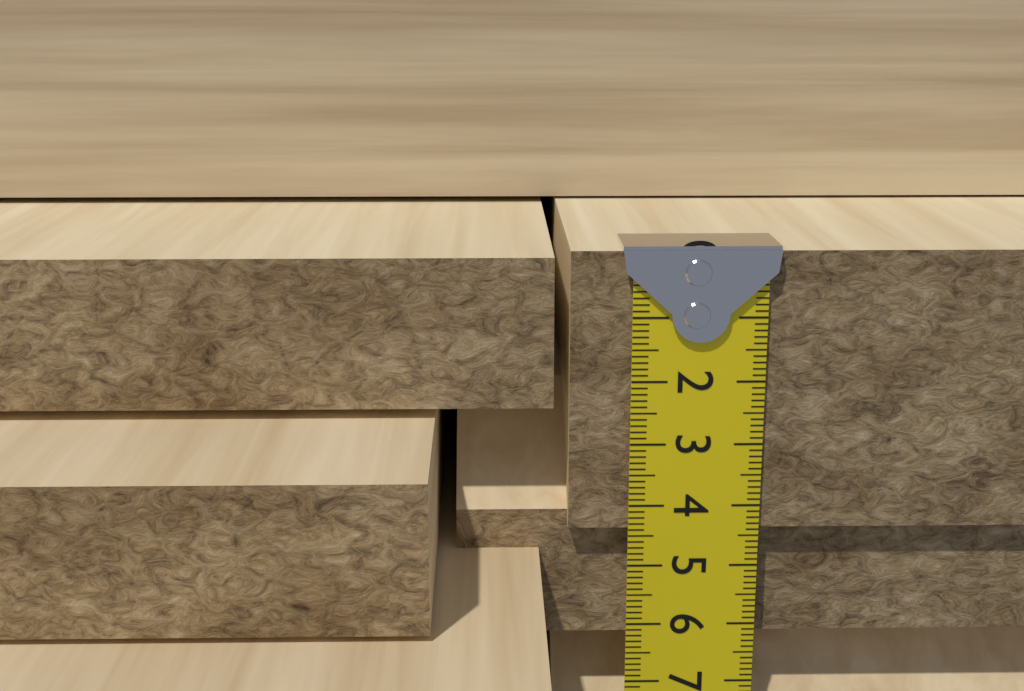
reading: 4.4 cm
